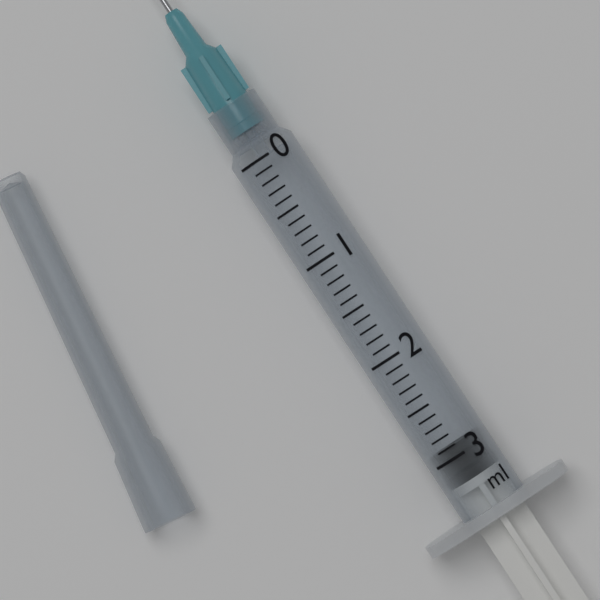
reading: 2.9 ml
